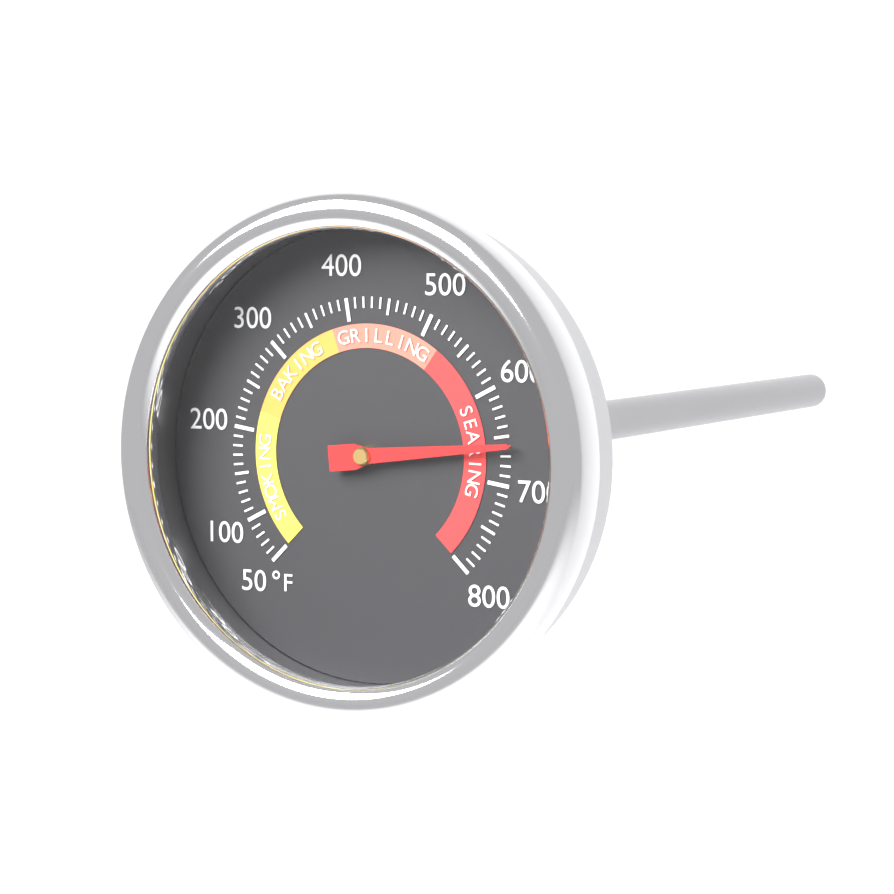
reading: 660 °F
